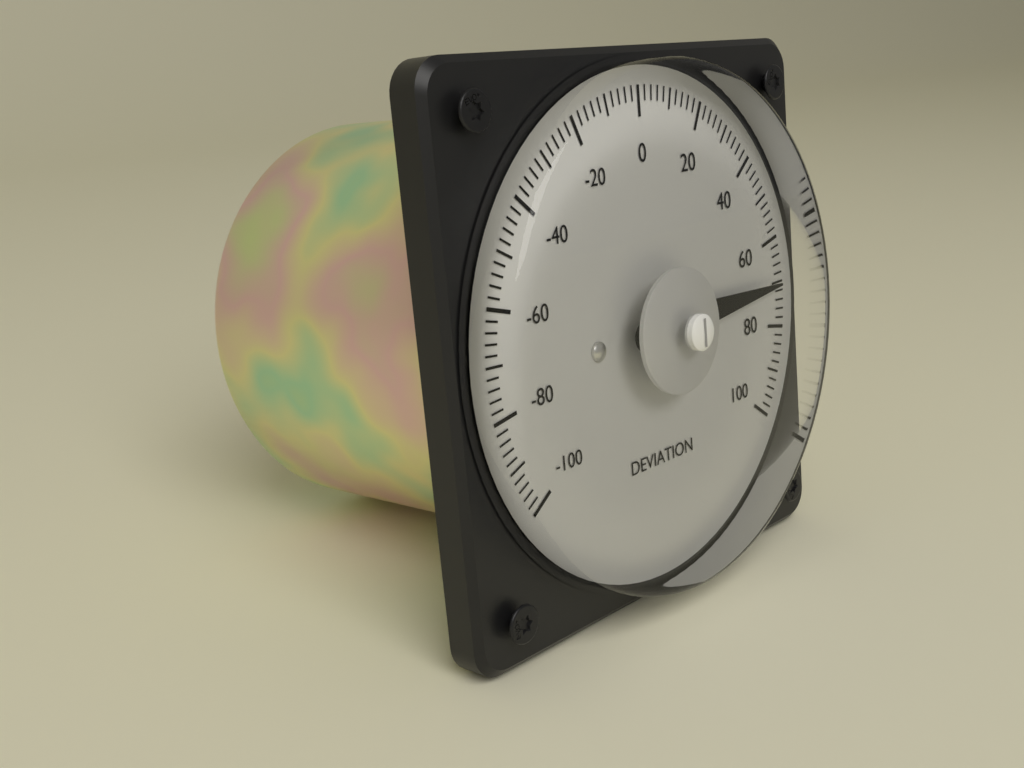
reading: 70 (no unit)
